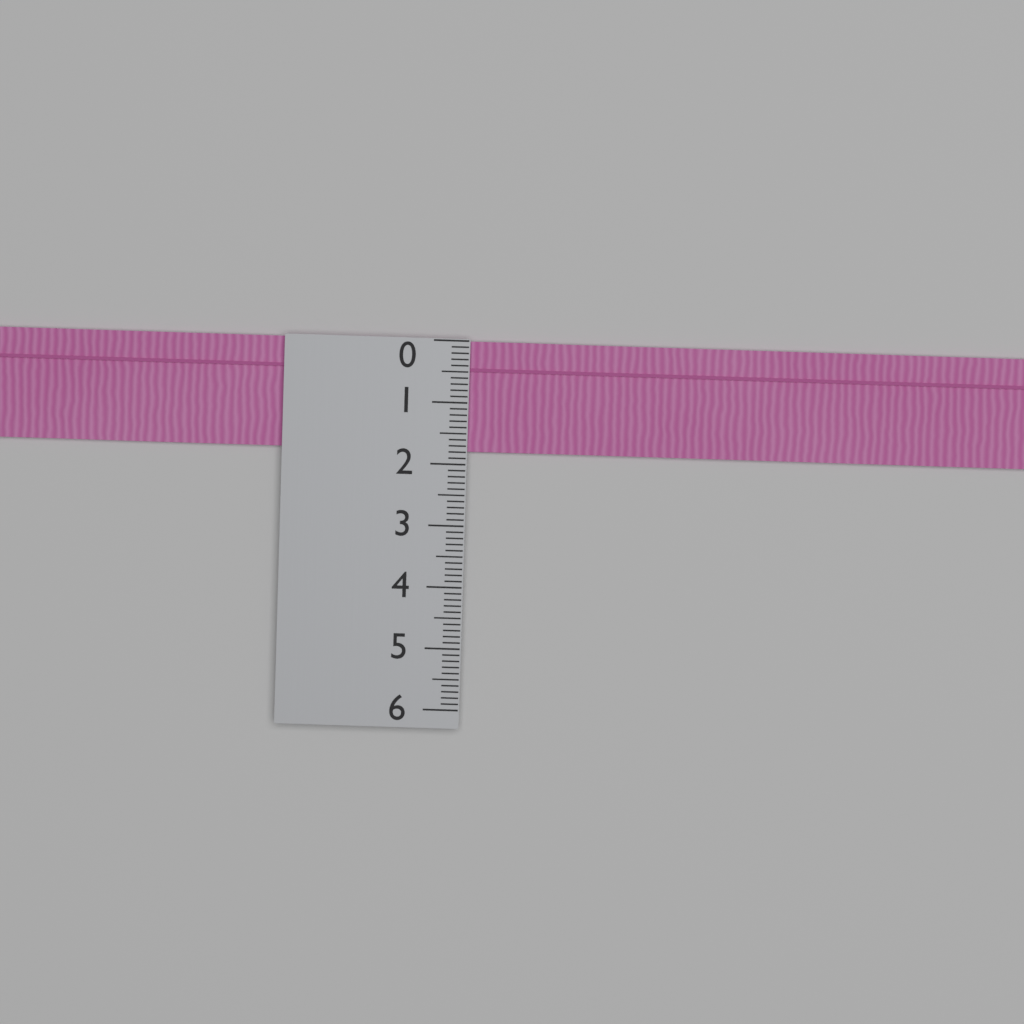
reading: 1.8 (no unit)
